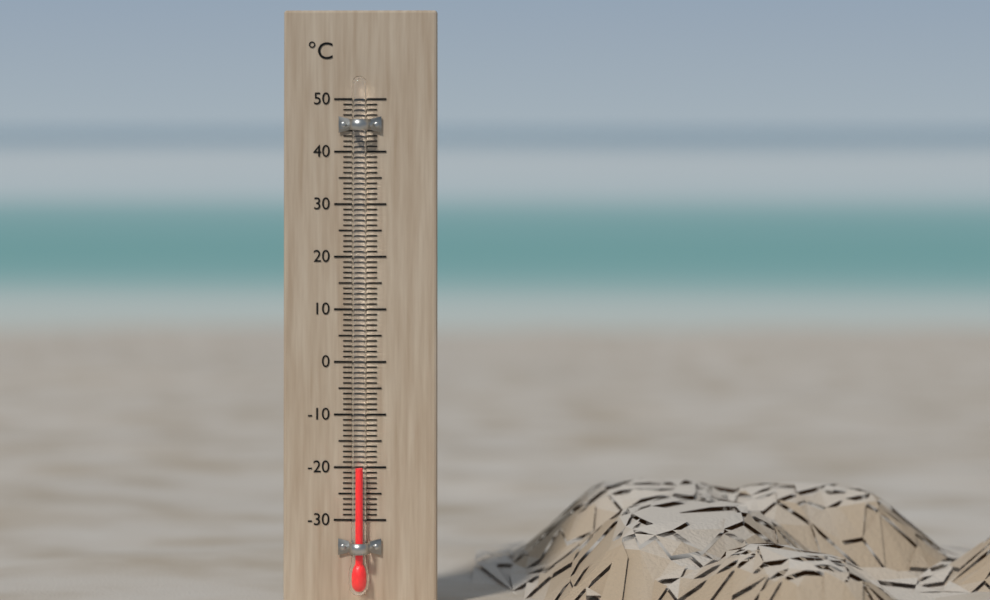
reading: -20 °C
